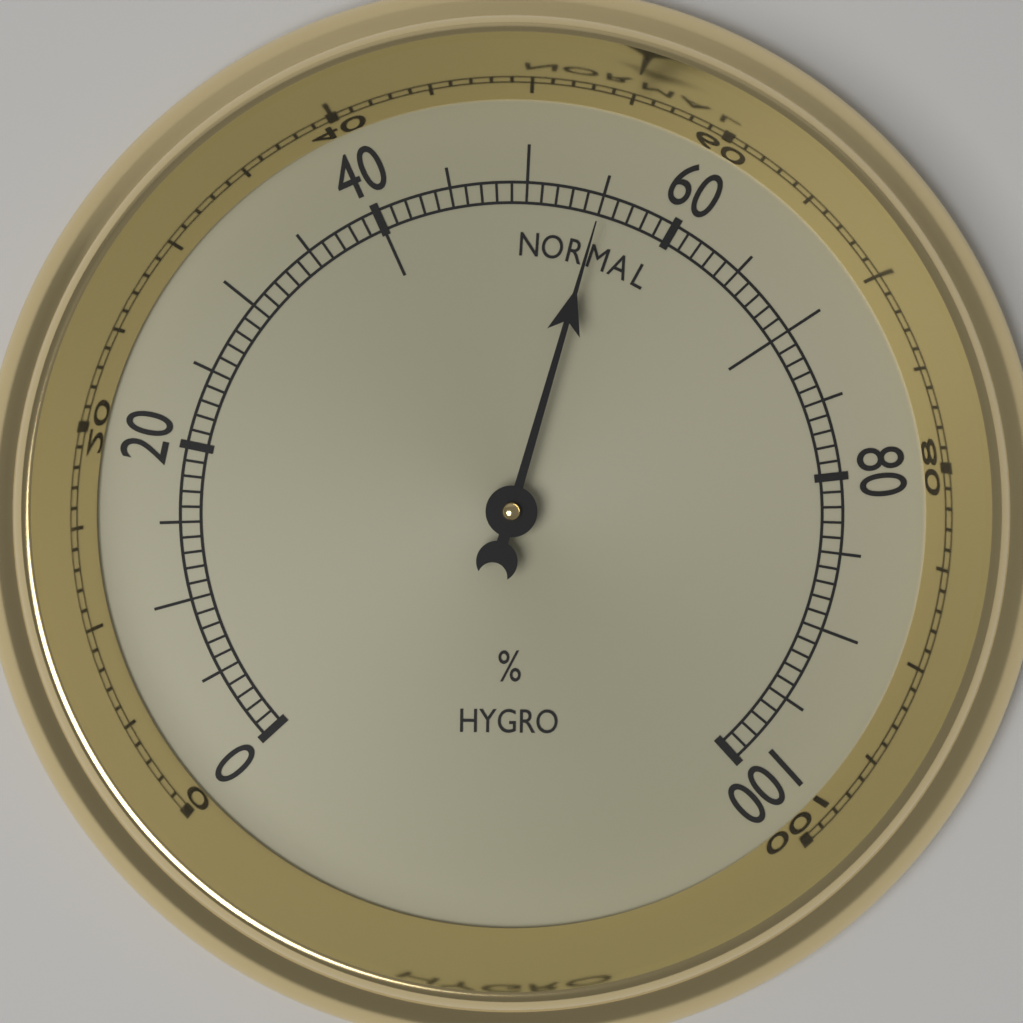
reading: 55 %
